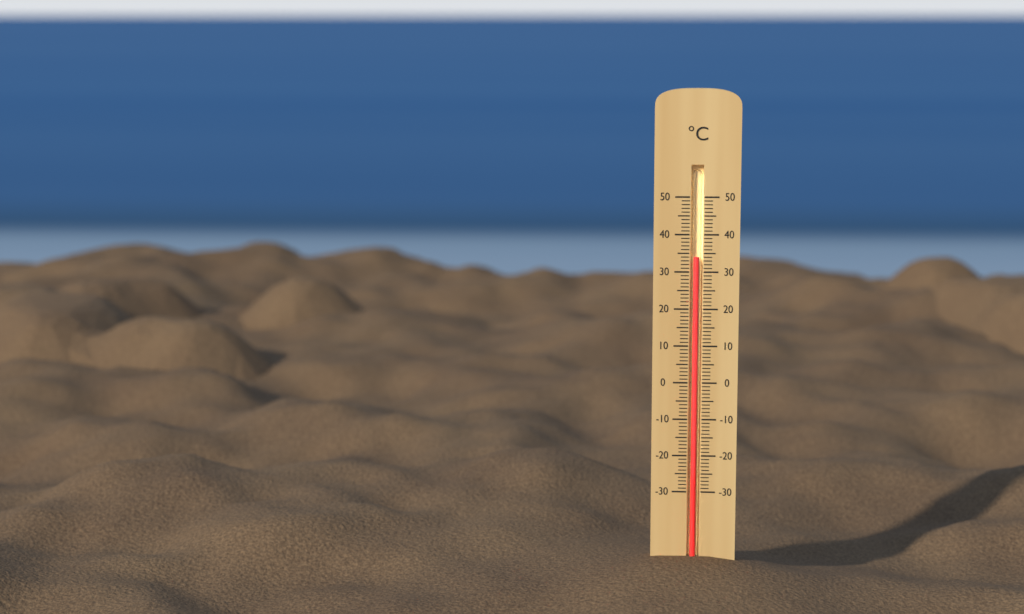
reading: 34 °C
